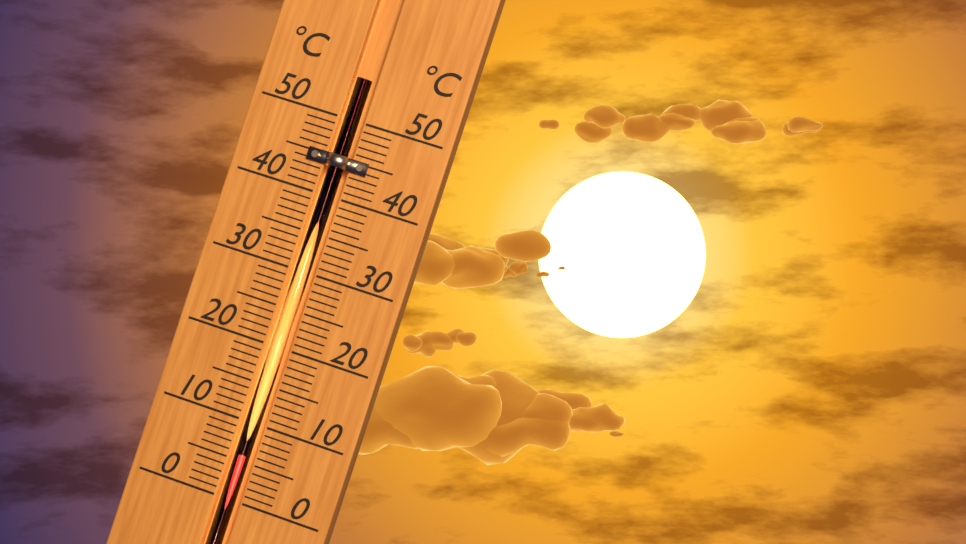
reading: 6 °C
